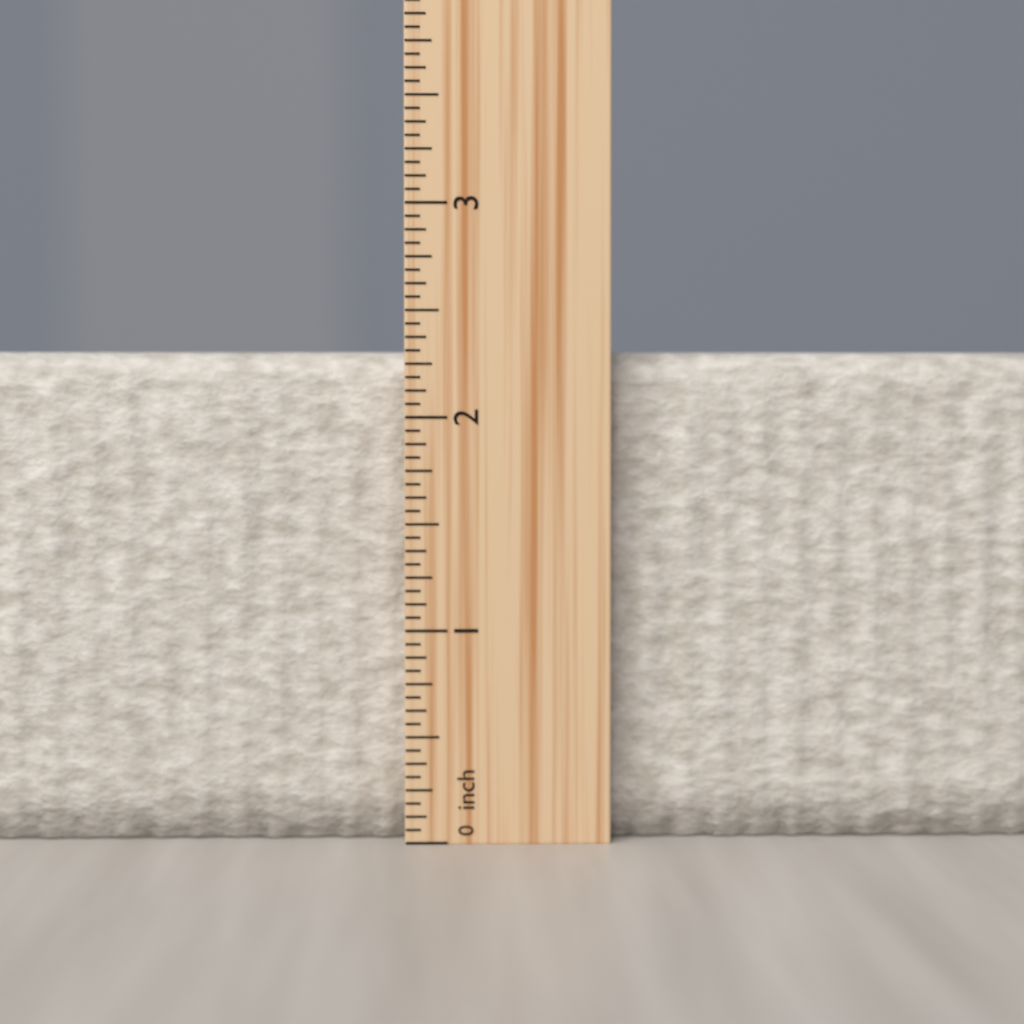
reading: 2.3125 inch
